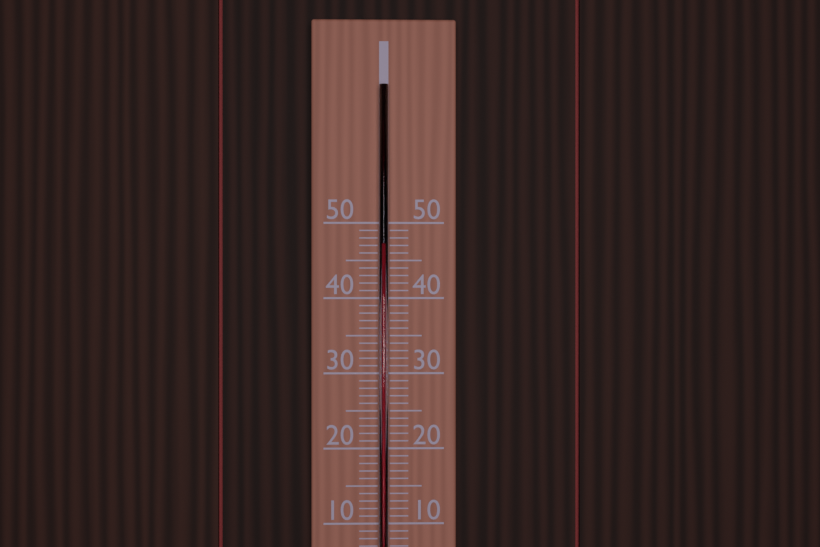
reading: 47 °C
